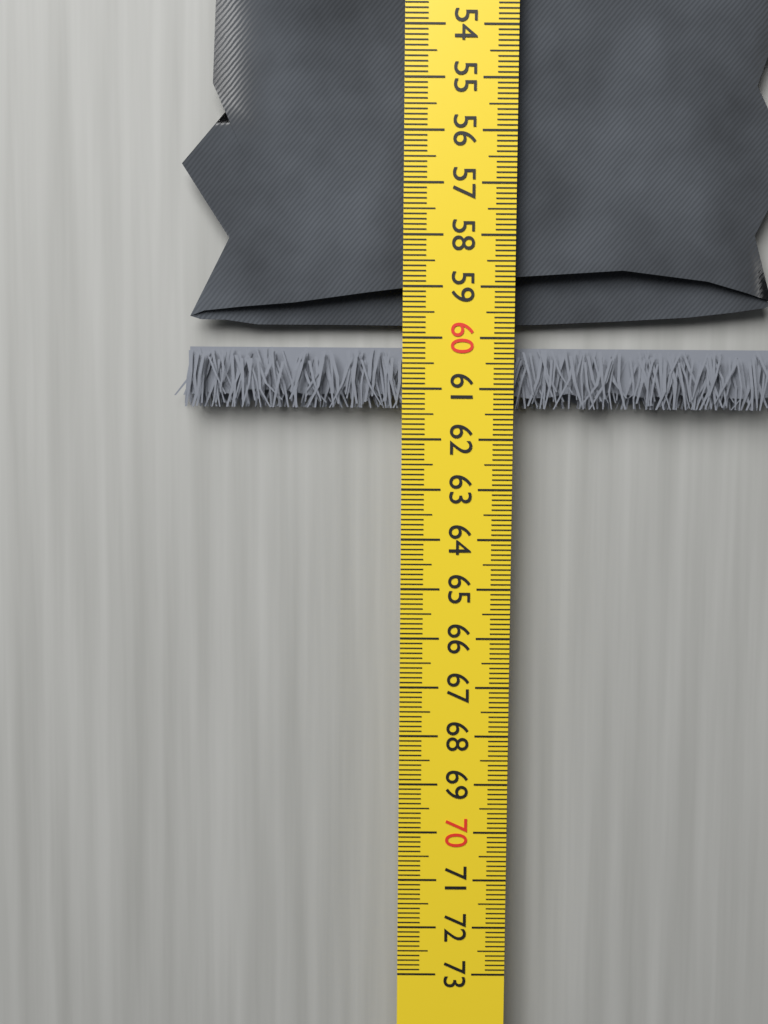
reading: 61.4 cm
